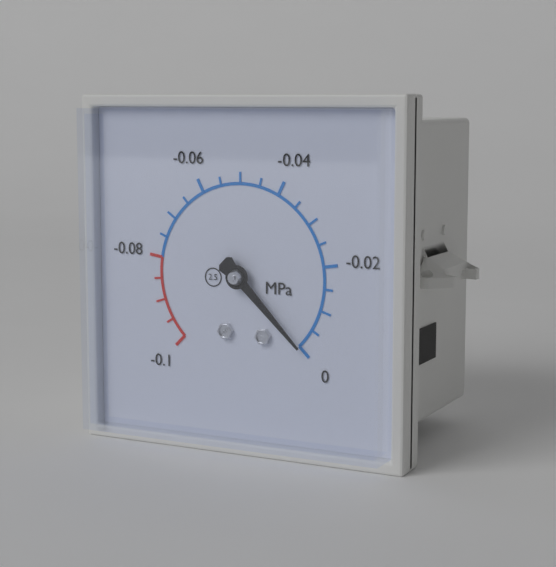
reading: 0.000 MPa
